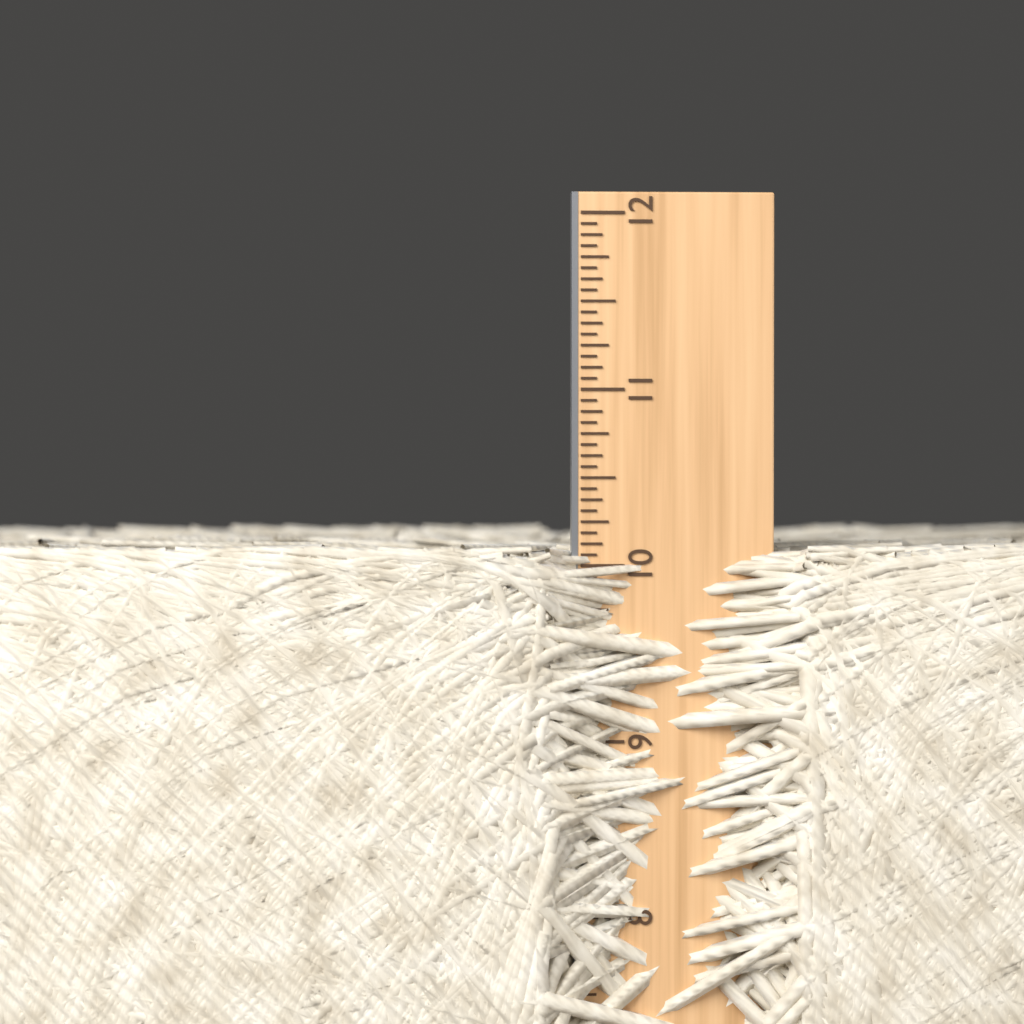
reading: 10.1250 in
